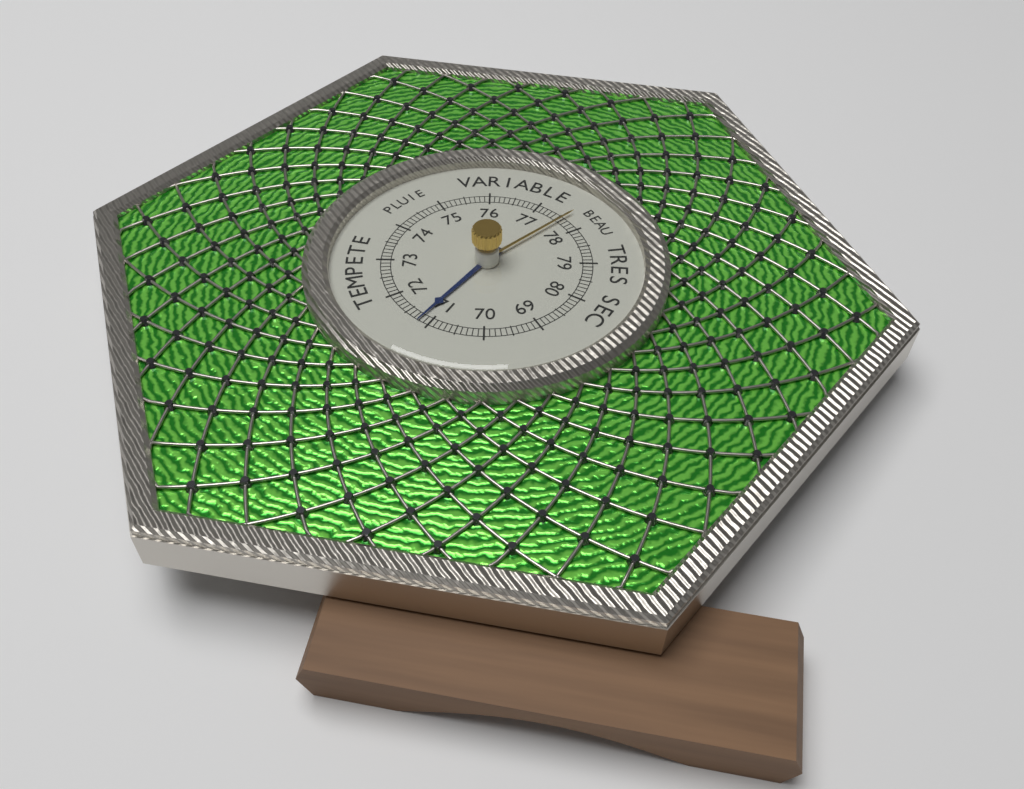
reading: 71.2 (no unit)
